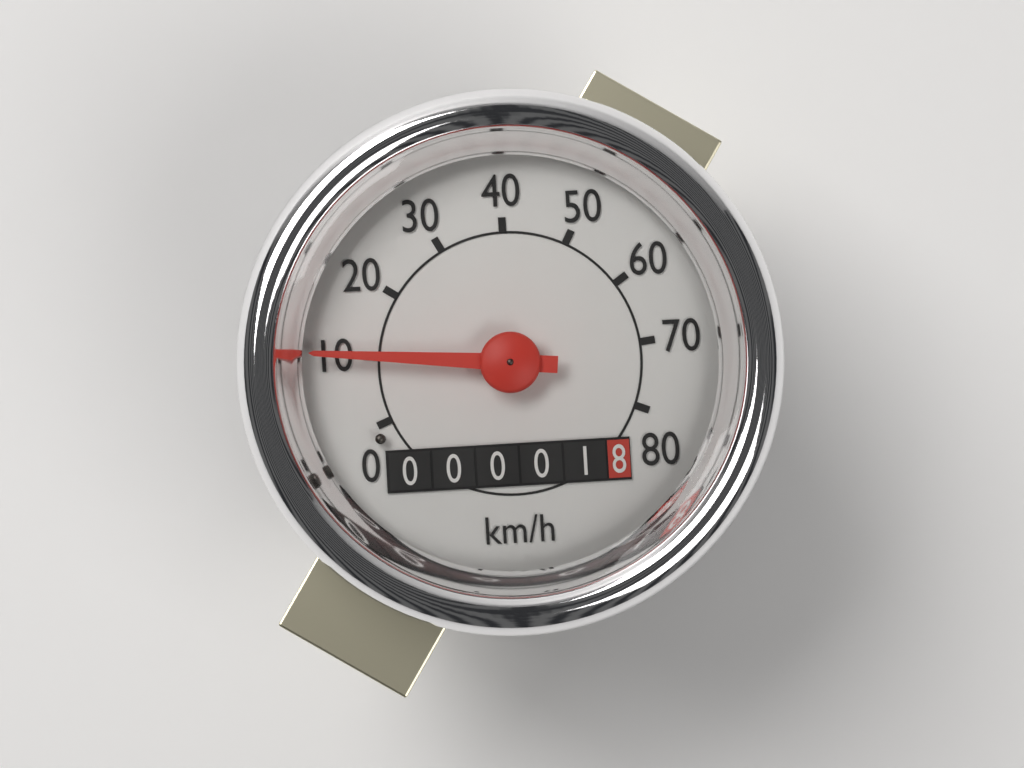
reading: 10 km/h
